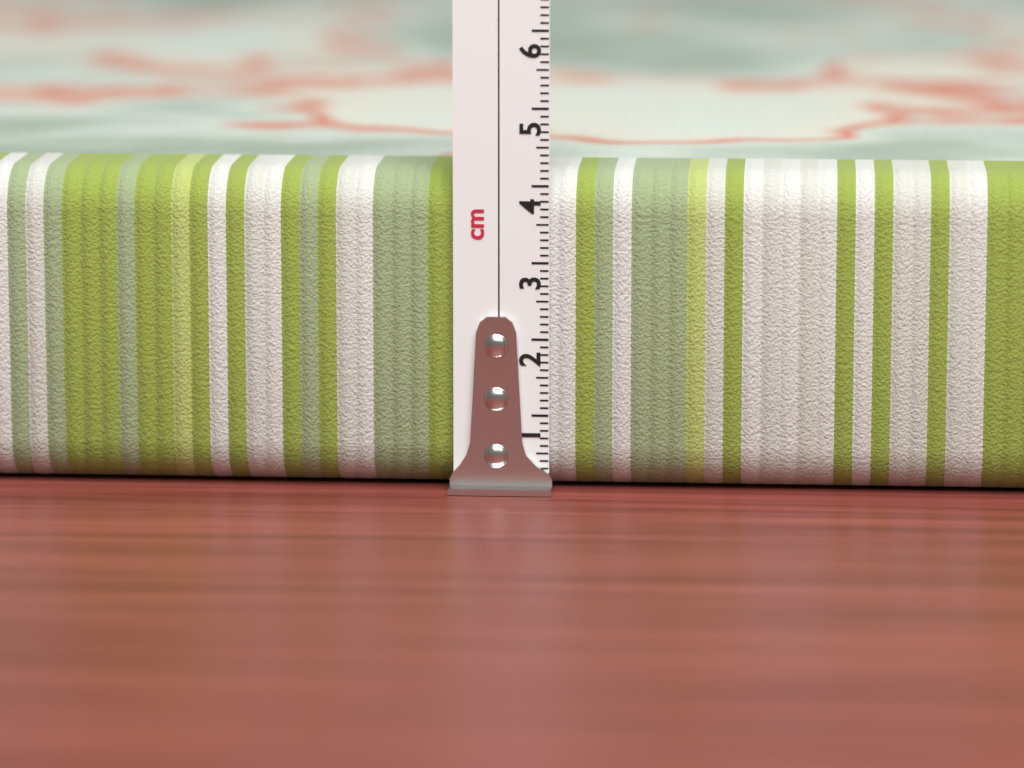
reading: 4.2 cm
